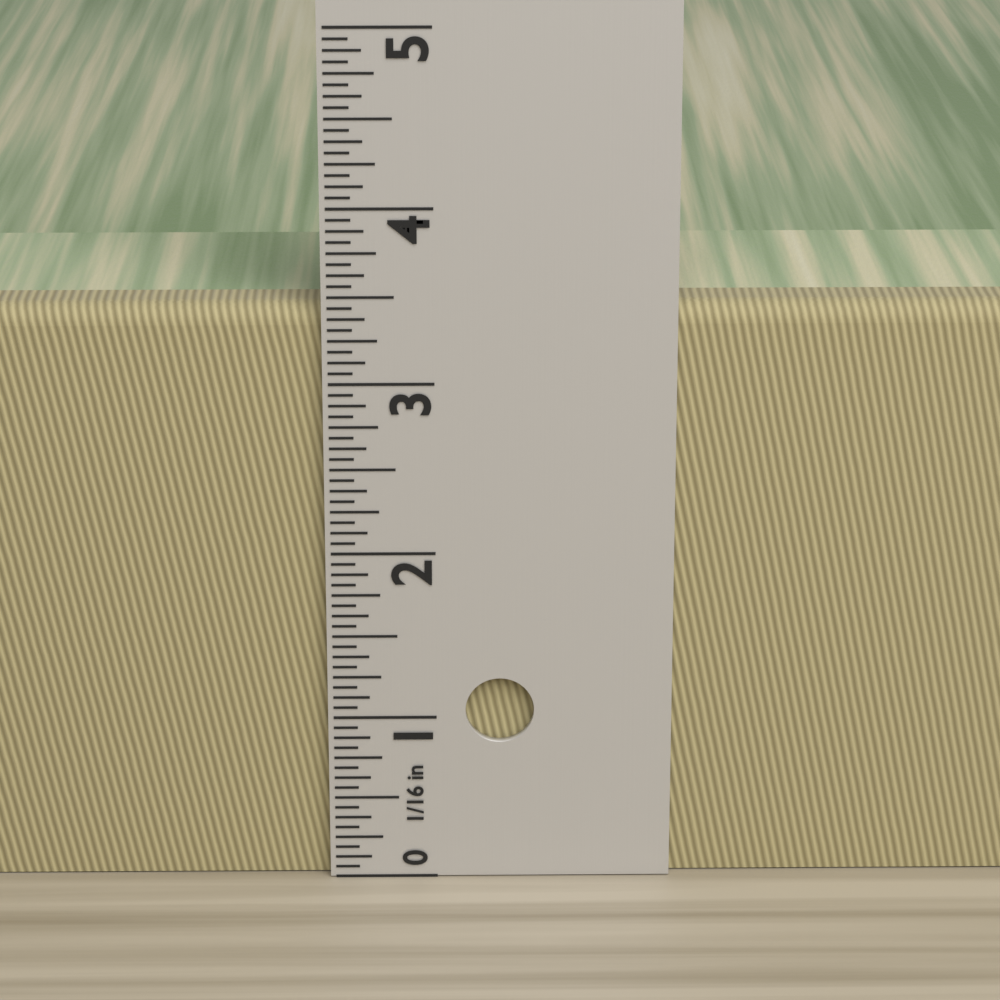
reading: 3.4375 in
